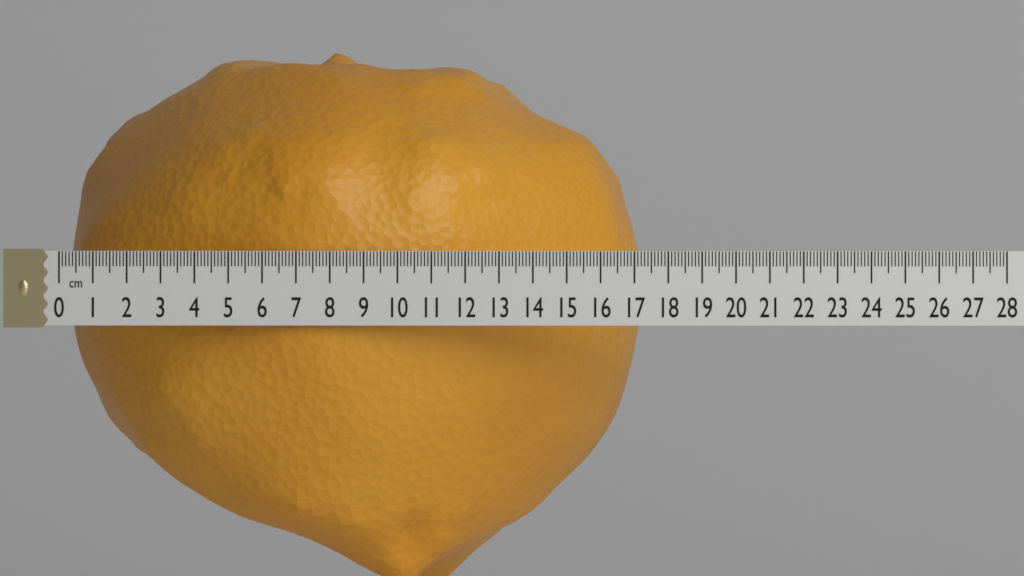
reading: 17.0 cm
